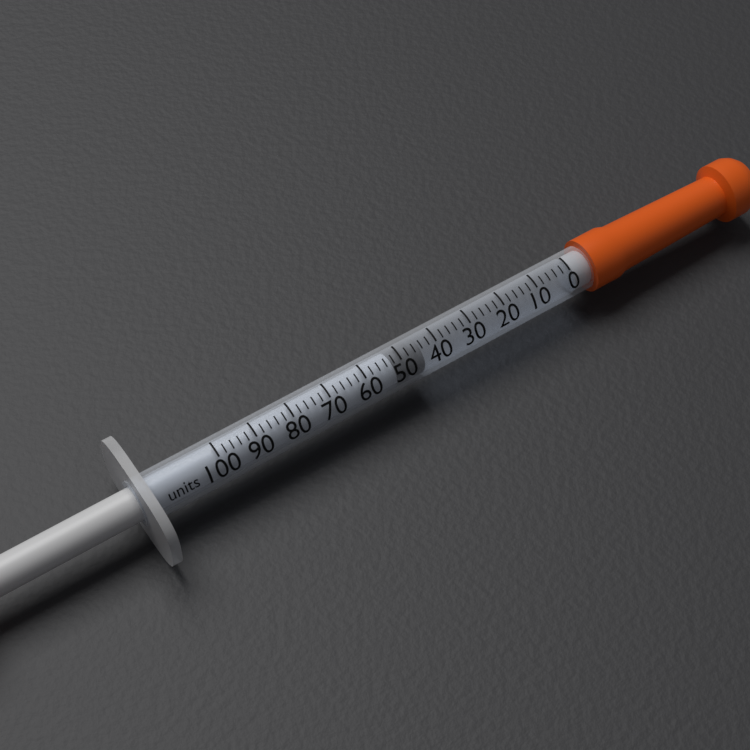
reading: 44 units
